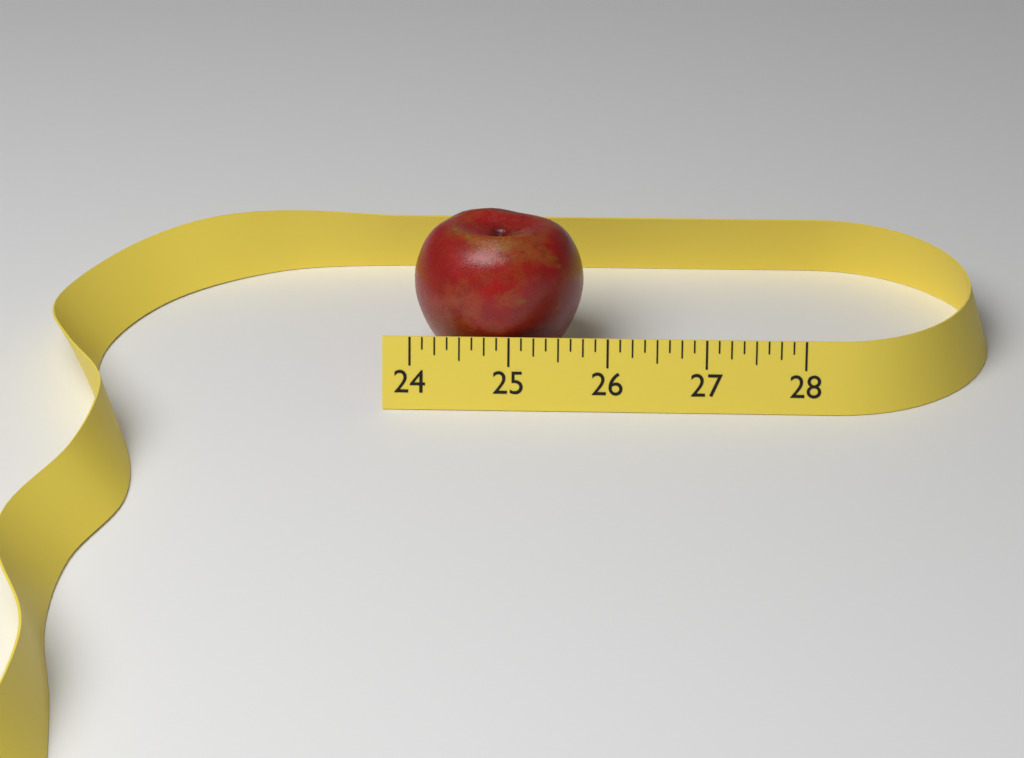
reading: 25.750 (no unit)
